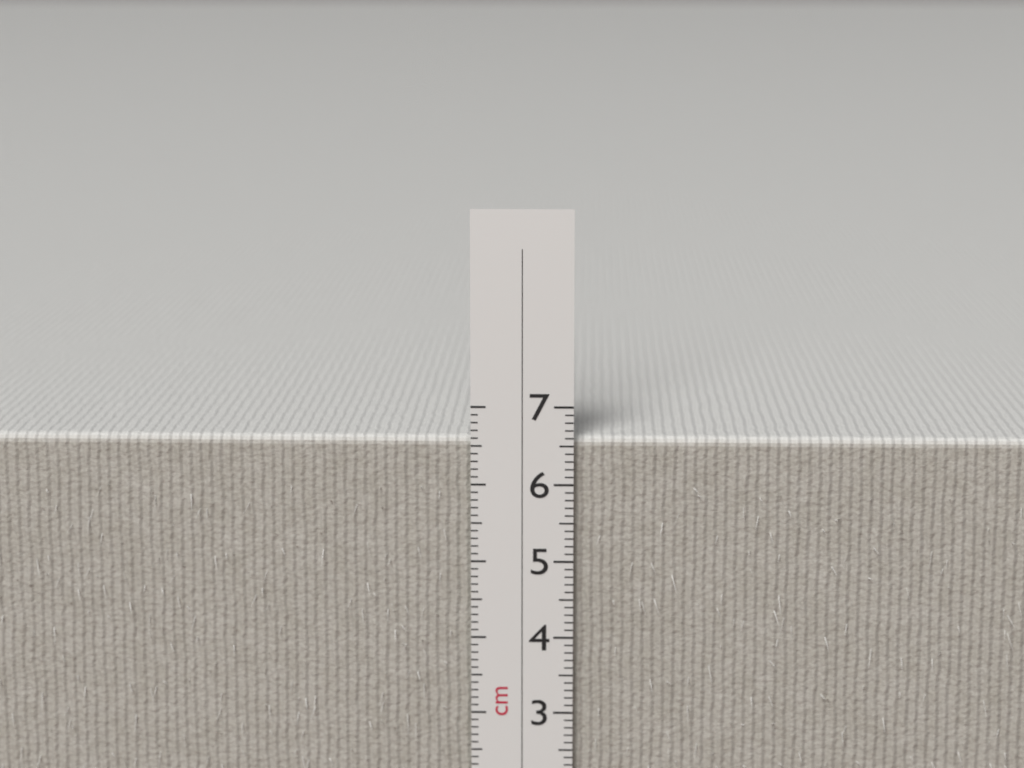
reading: 6.6 cm
